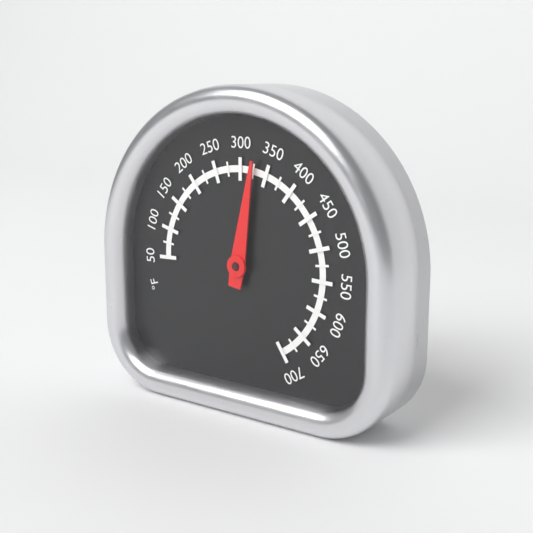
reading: 325 °F
